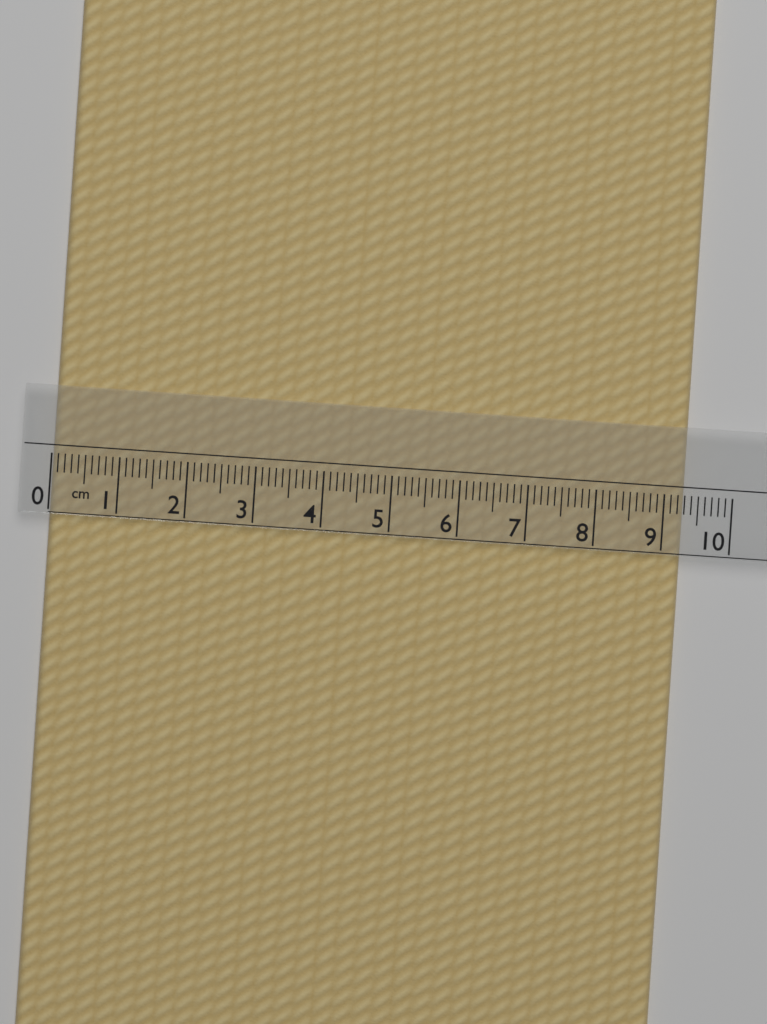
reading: 9.3 cm
